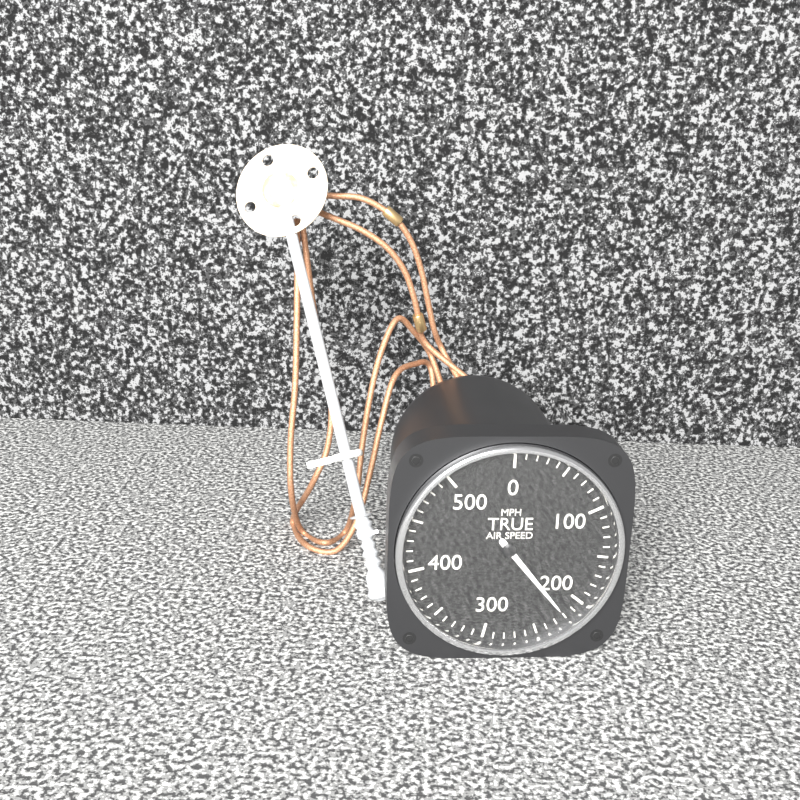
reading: 220 MPH
